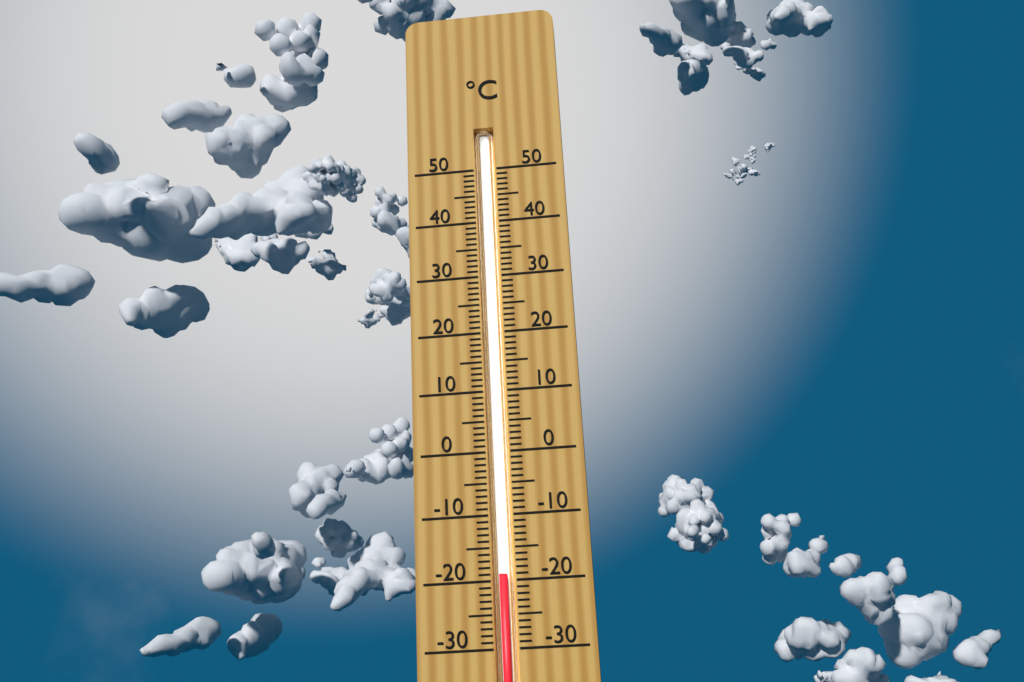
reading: -19 °C
